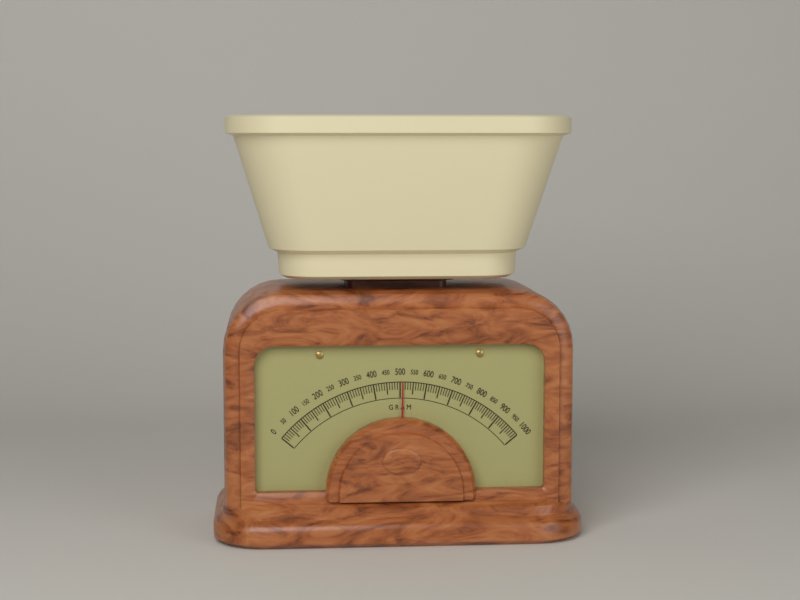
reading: 510 g
